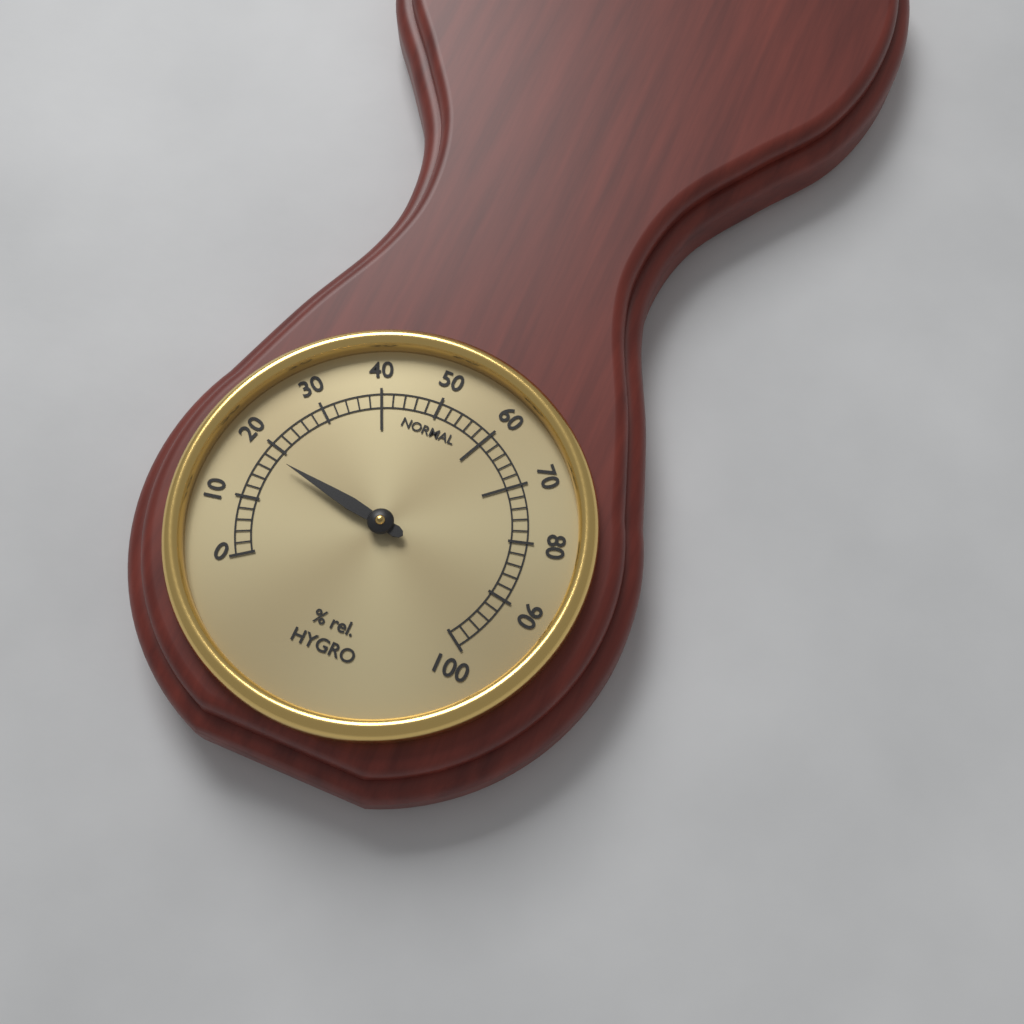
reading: 18 % rel.
